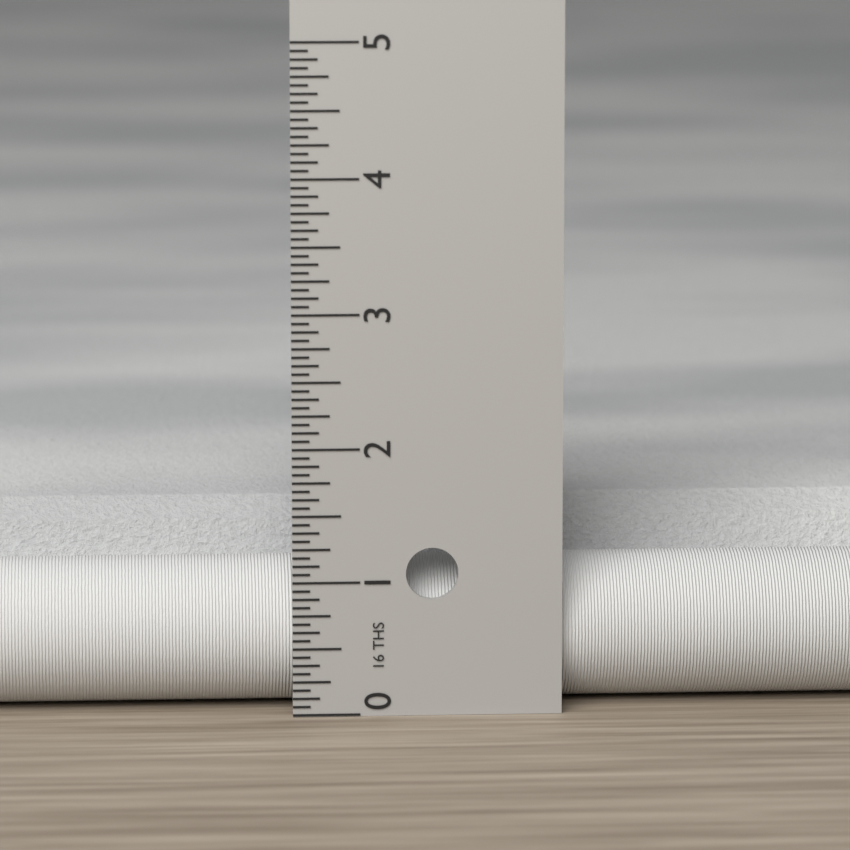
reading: 1.3750 in
